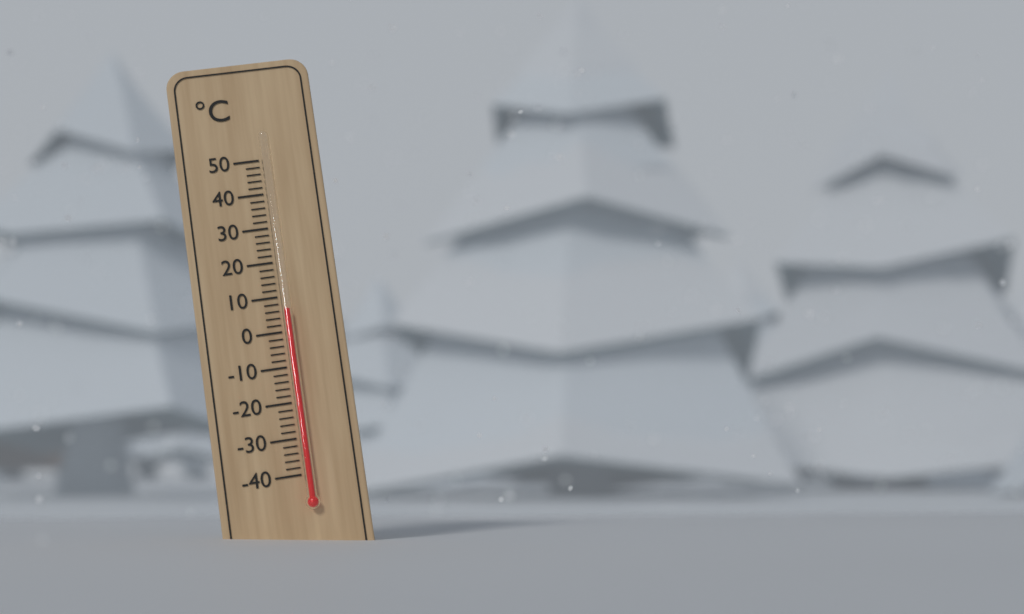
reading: 6 °C
